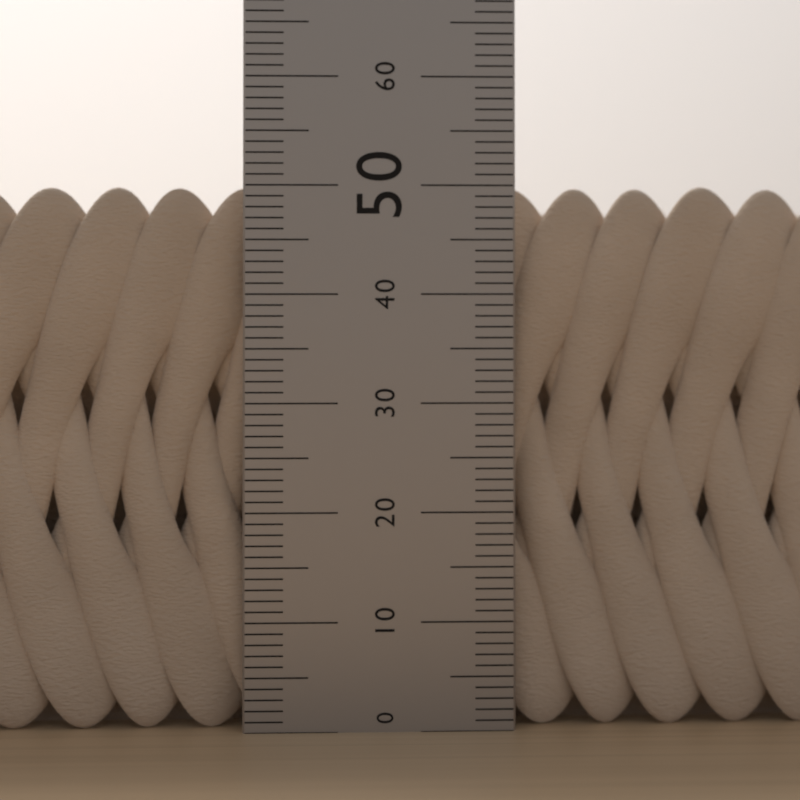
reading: 50 (no unit)
